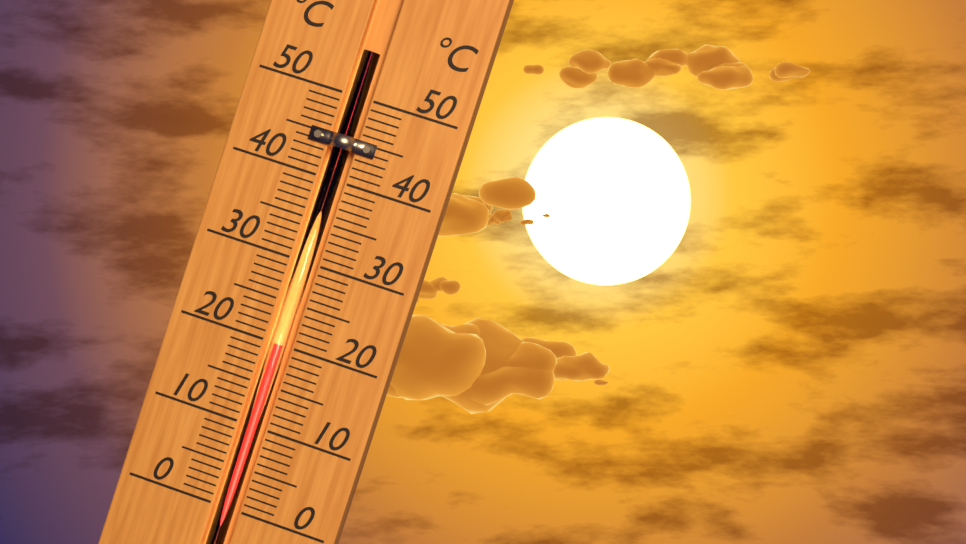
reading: 20 °C
